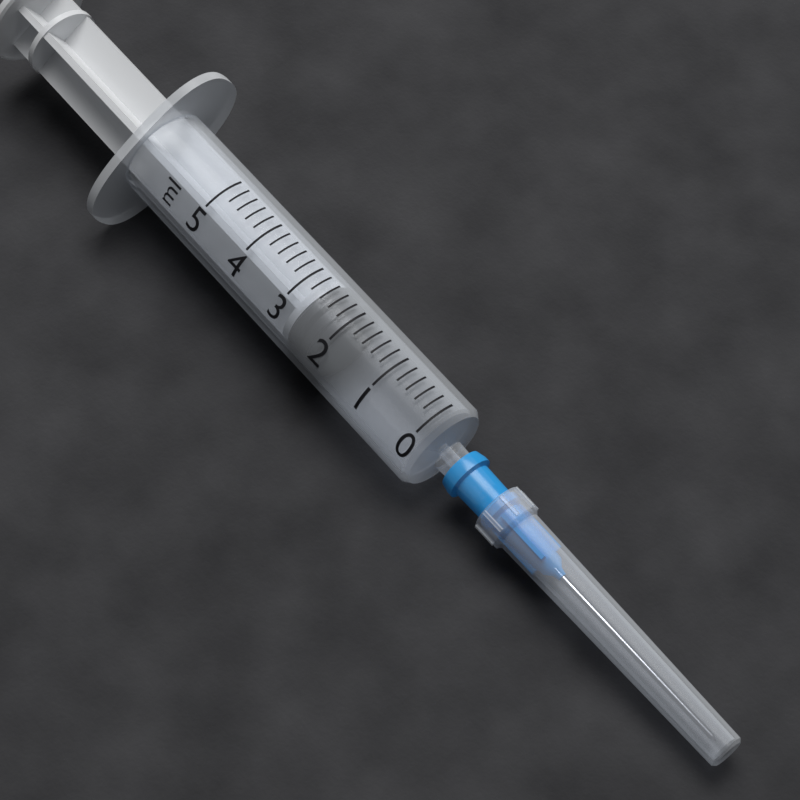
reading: 2.0 ml
